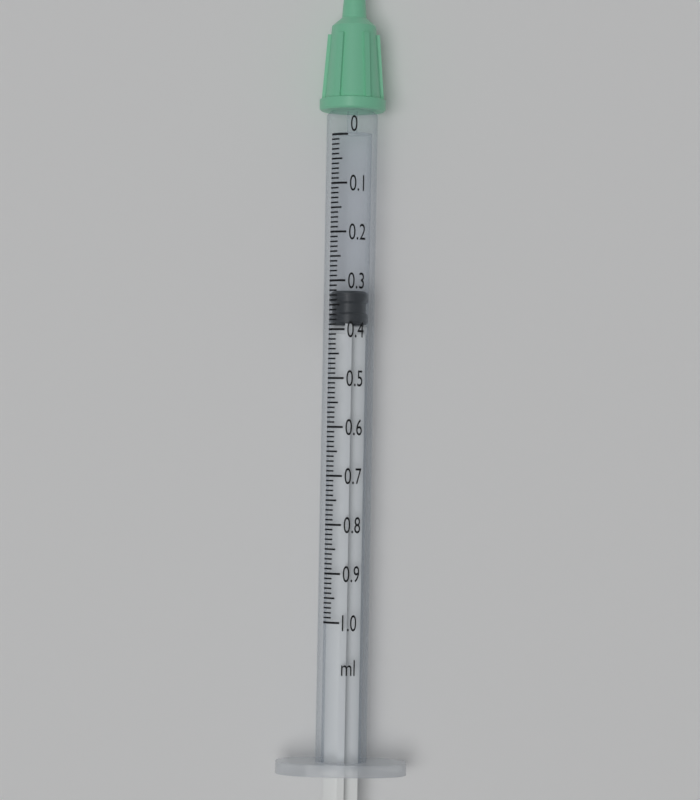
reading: 0.32 ml
